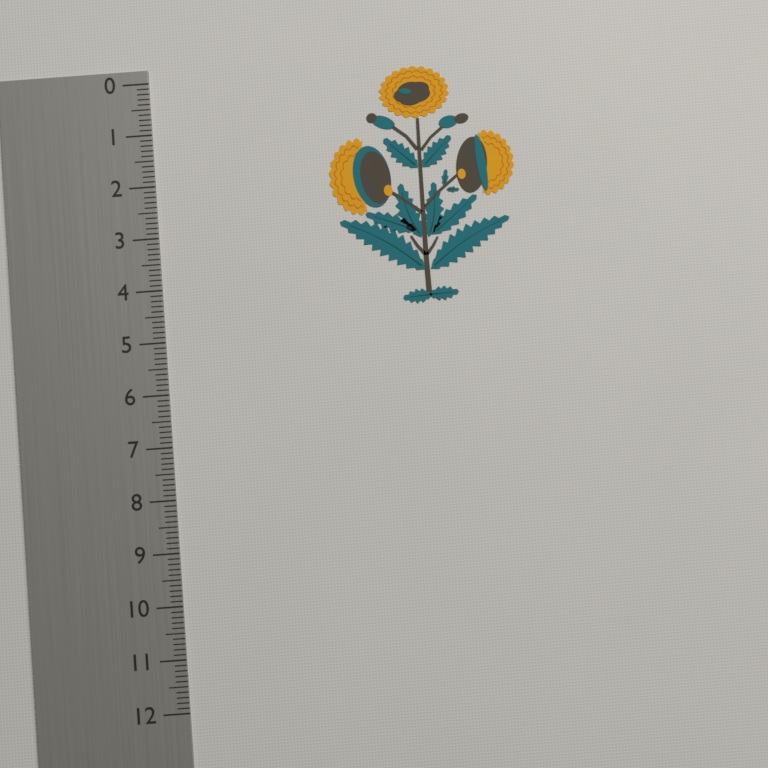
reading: 4.6 (no unit)
